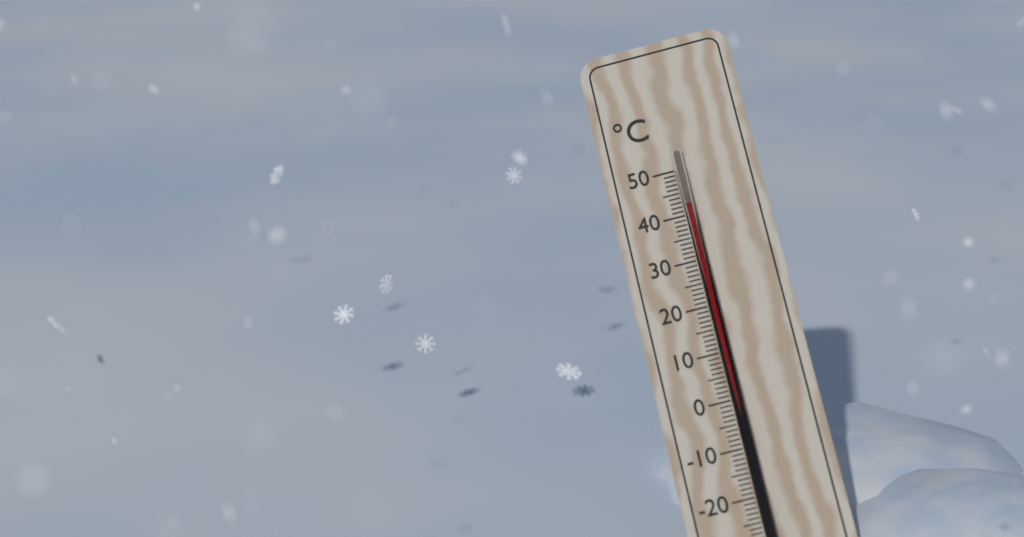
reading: 42 °C
